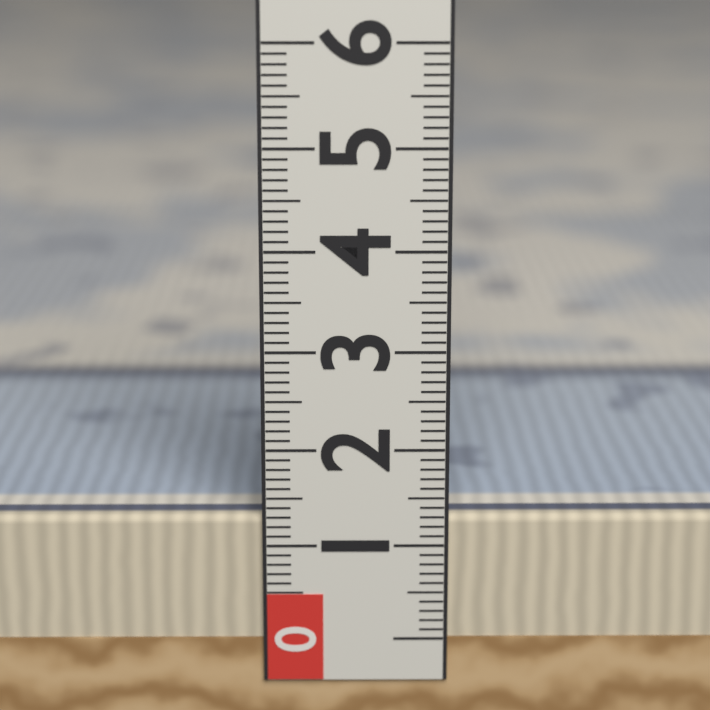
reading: 1.3 (no unit)
